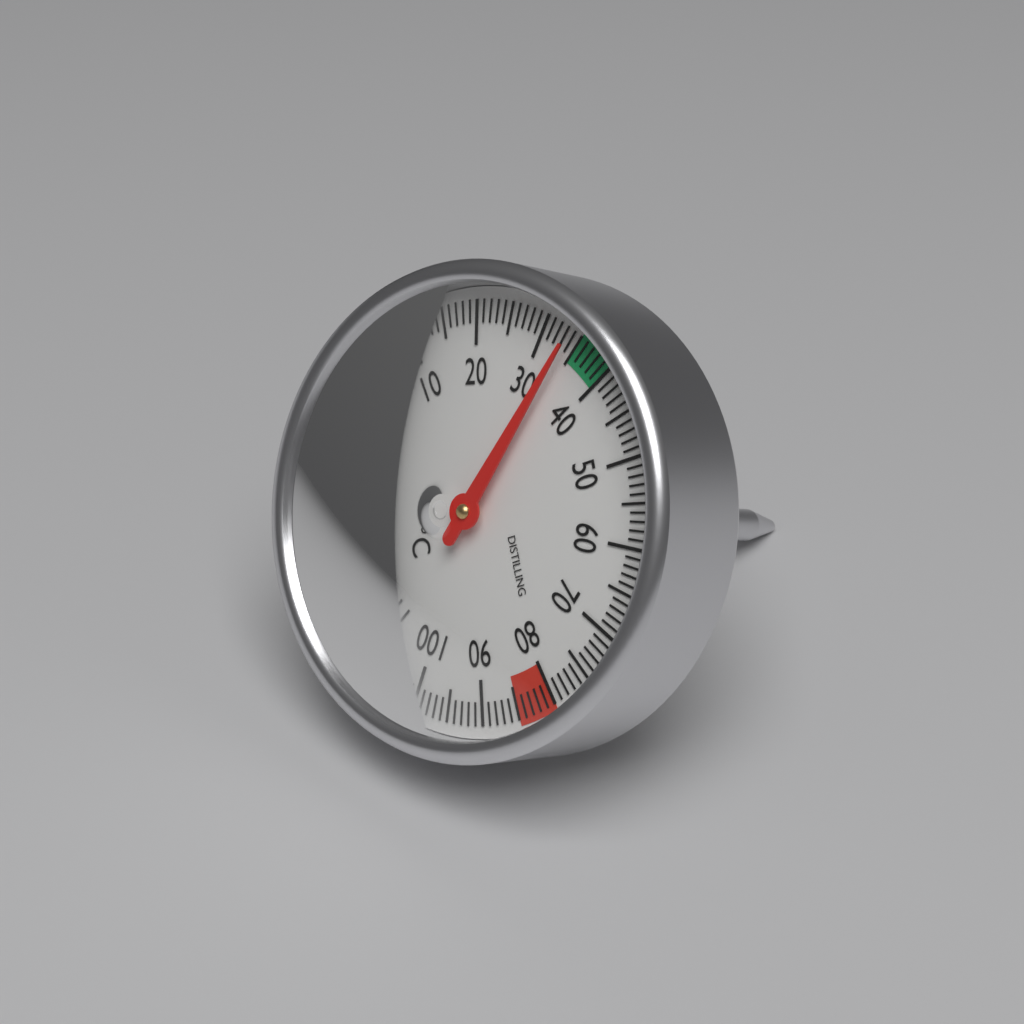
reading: 34 °C
